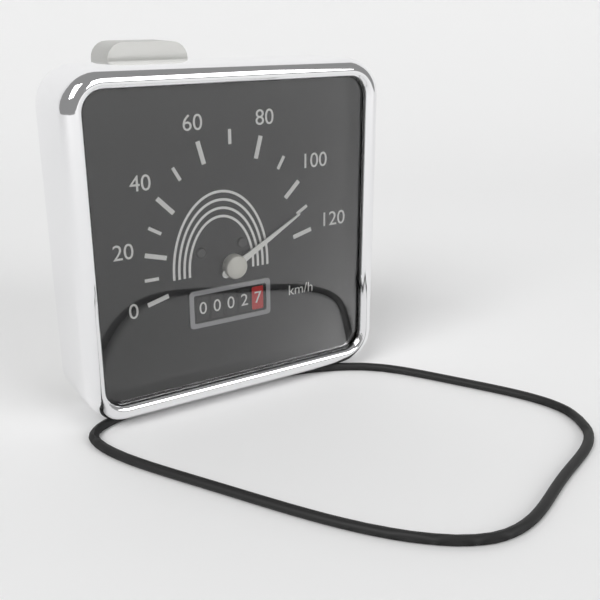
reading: 110 km/h
